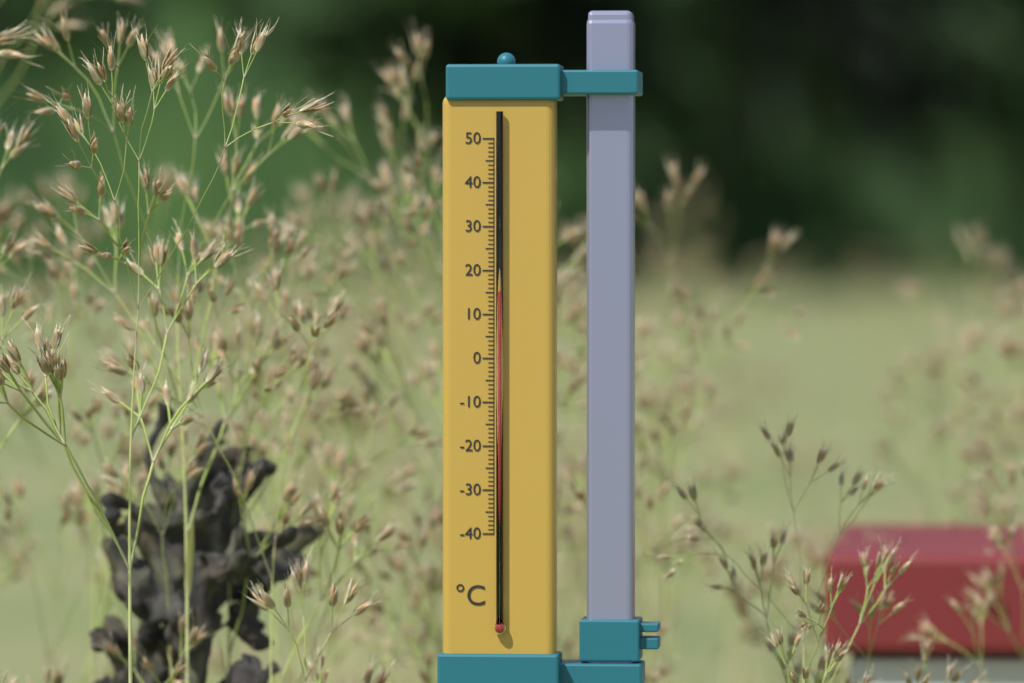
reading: 15 °C
